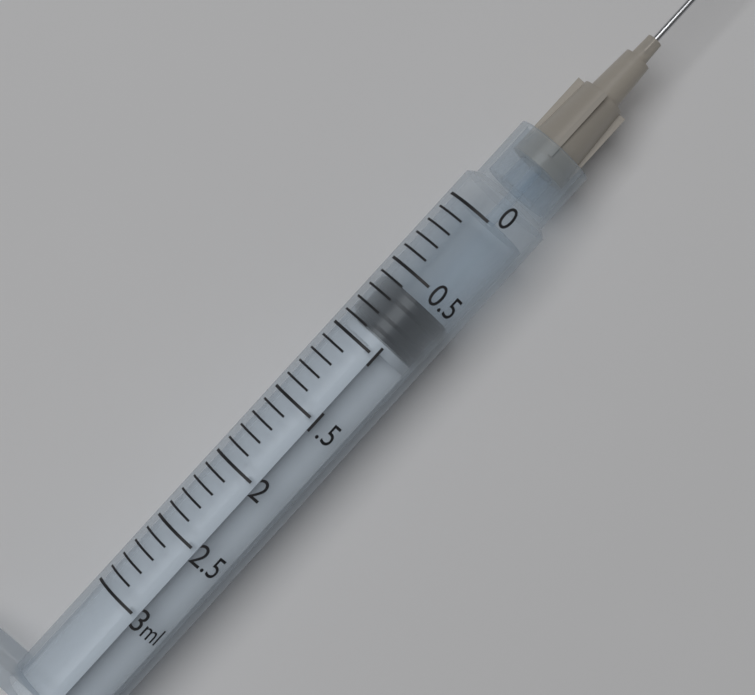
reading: 0.6 ml
